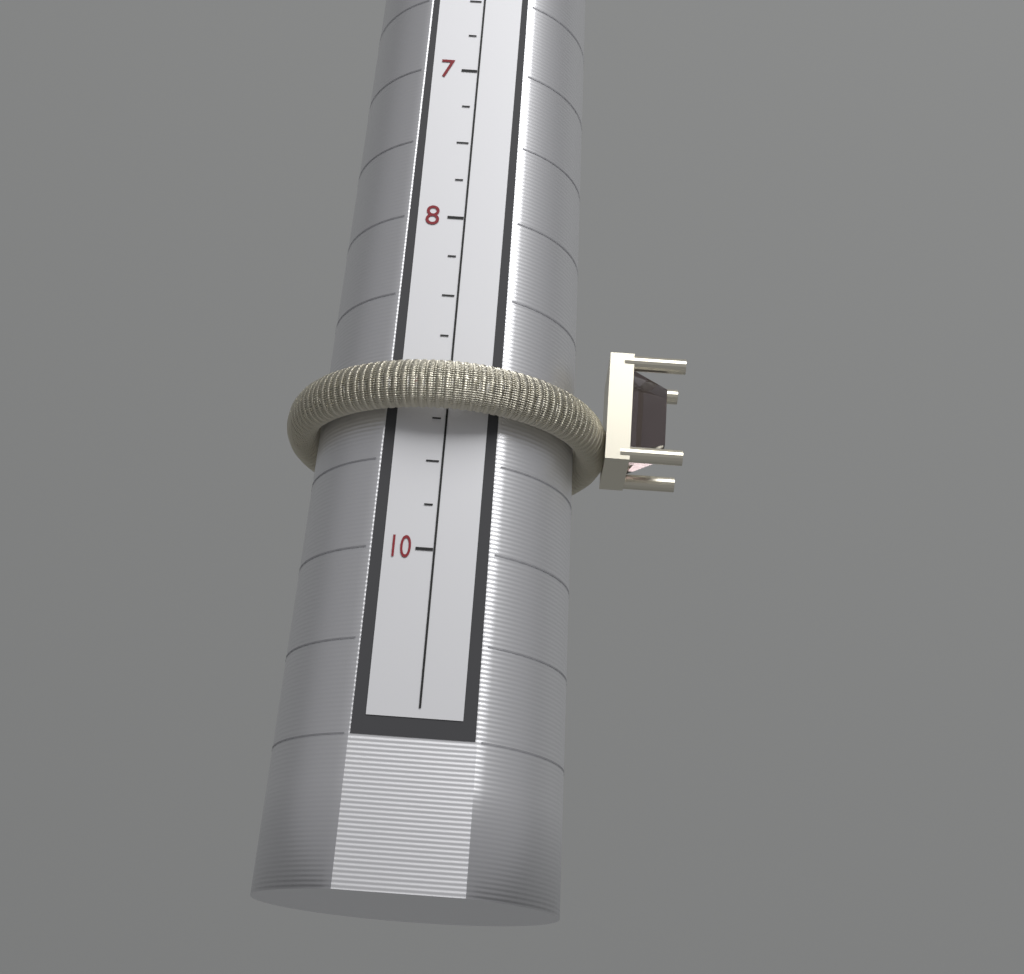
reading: 9.25 (no unit)
